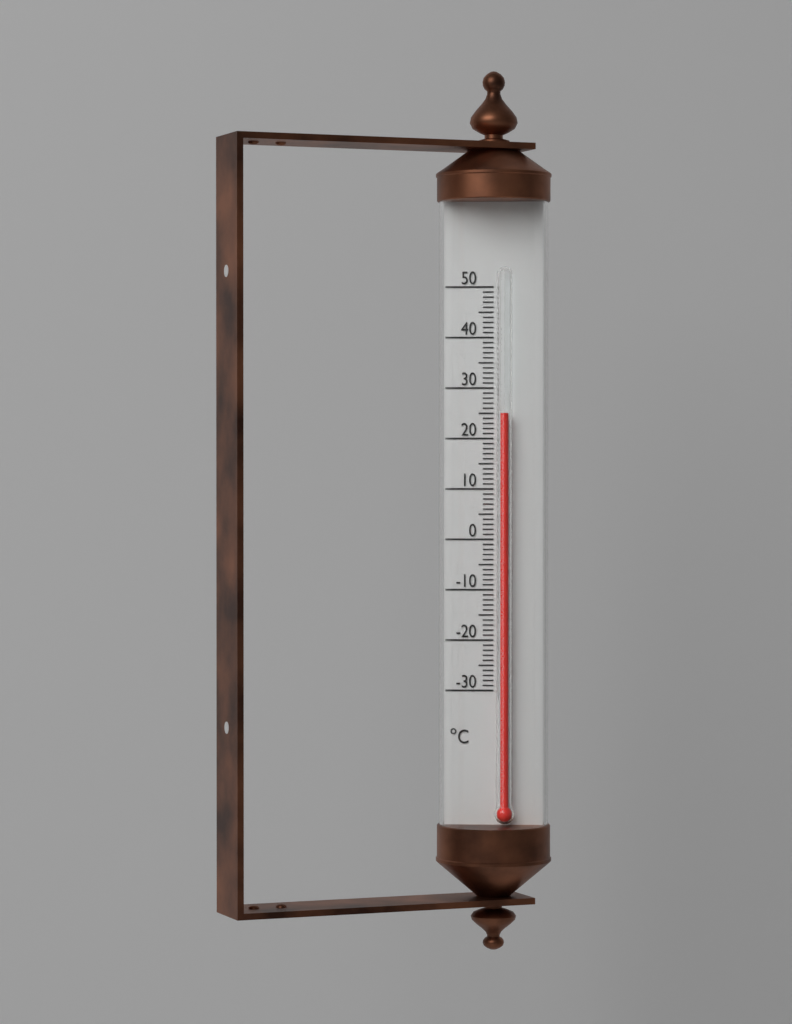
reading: 25 °C
